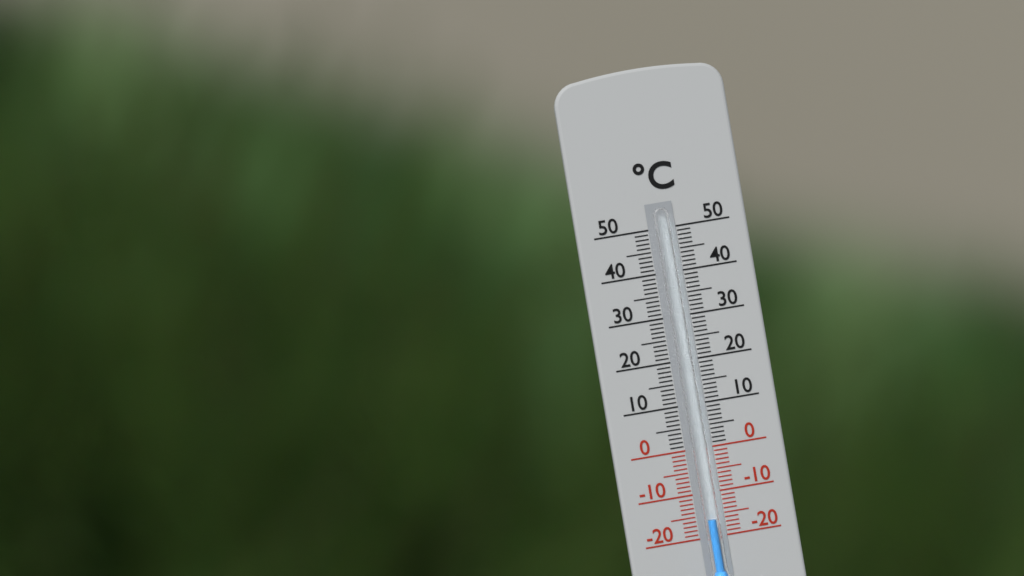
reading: -16 °C
